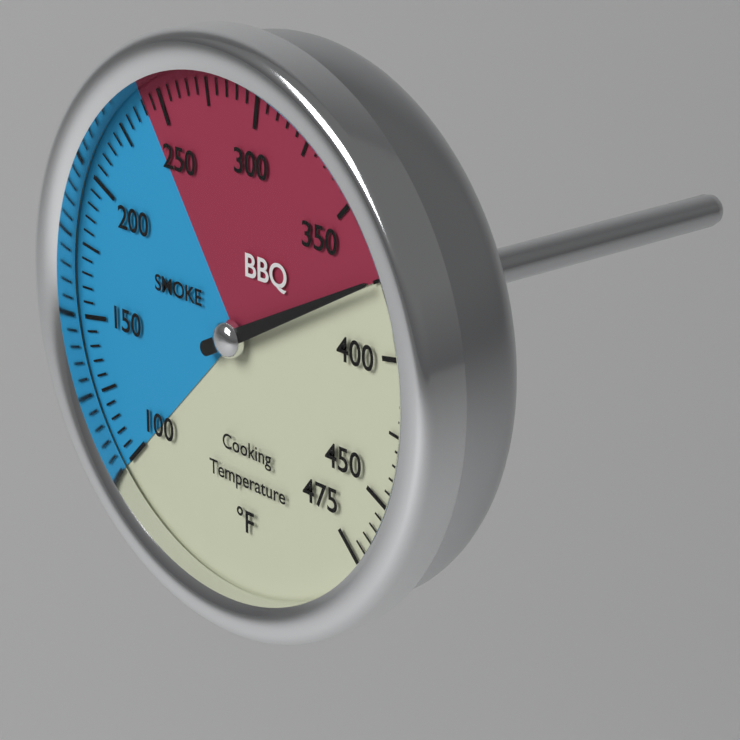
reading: 375 °F
